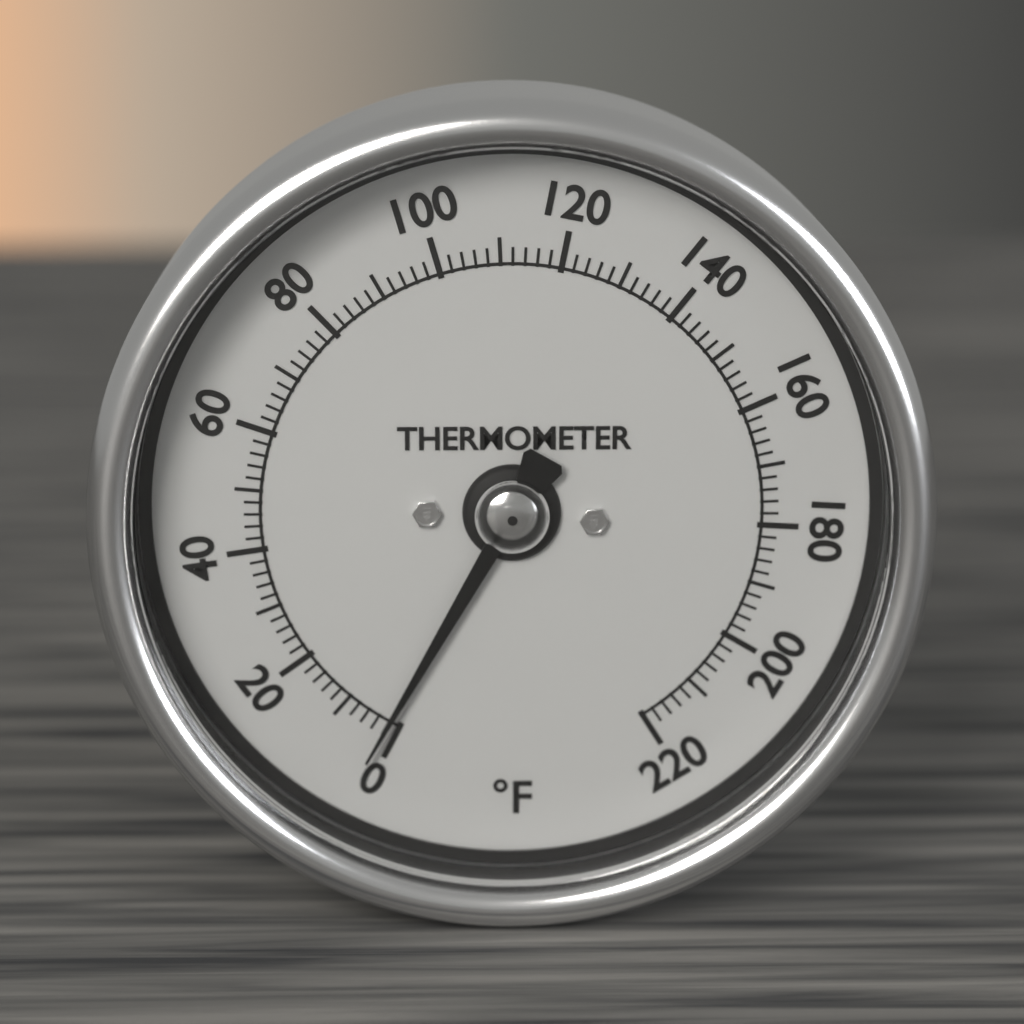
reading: 2 °F
